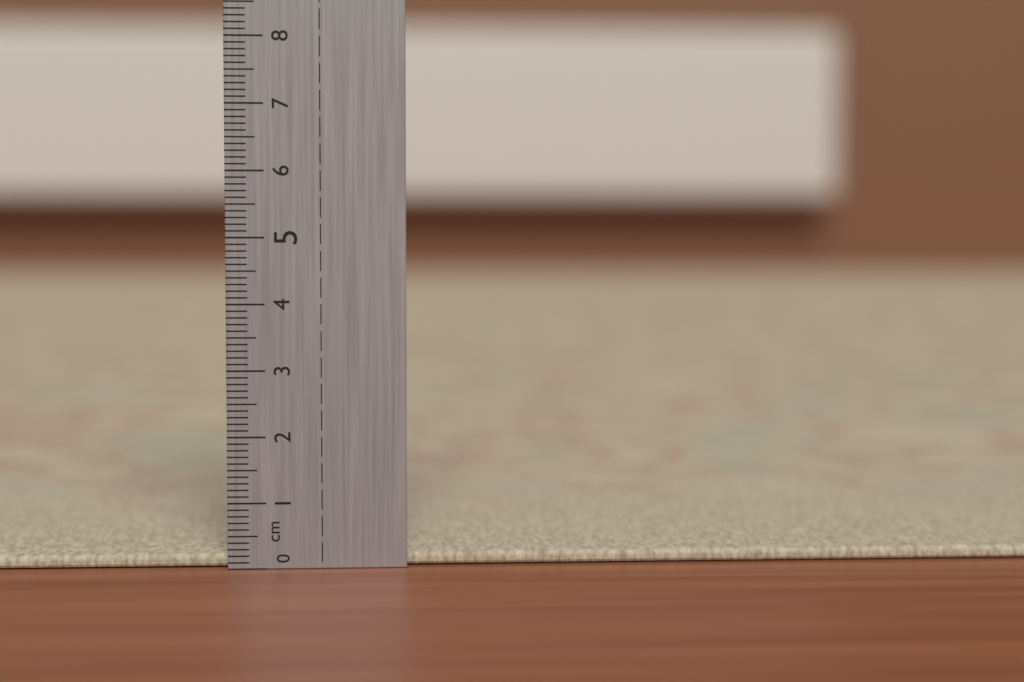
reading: 0.2 cm
